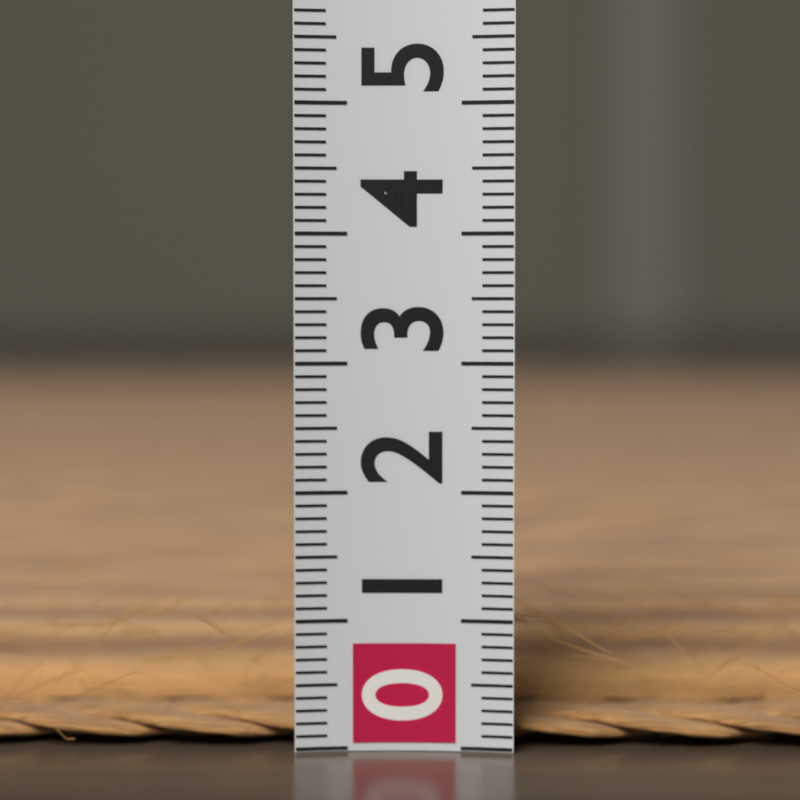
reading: 0.2 (no unit)
